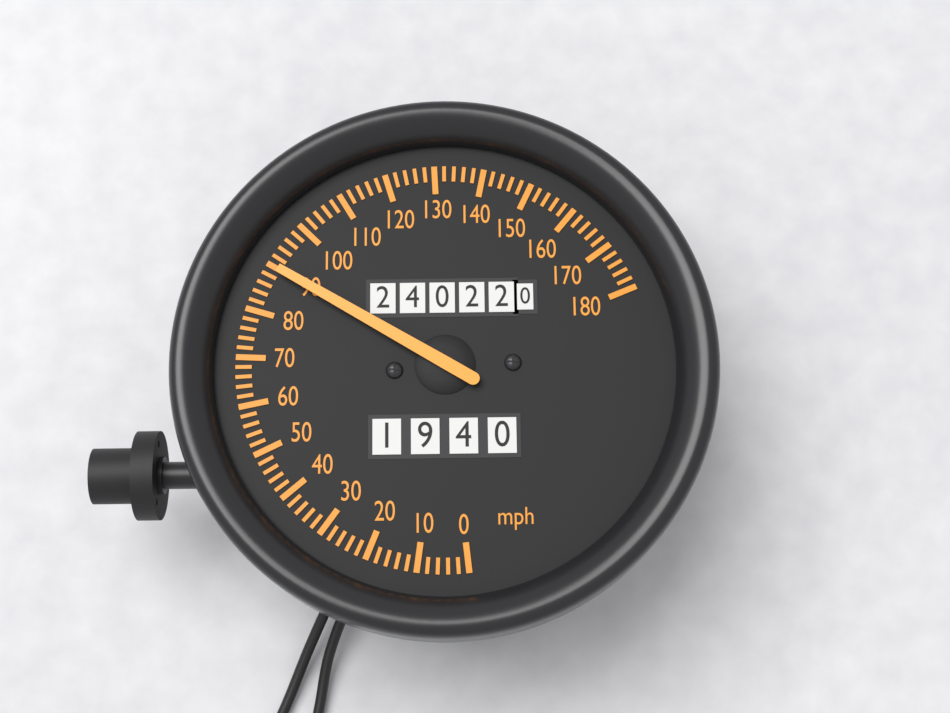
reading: 90 mph
